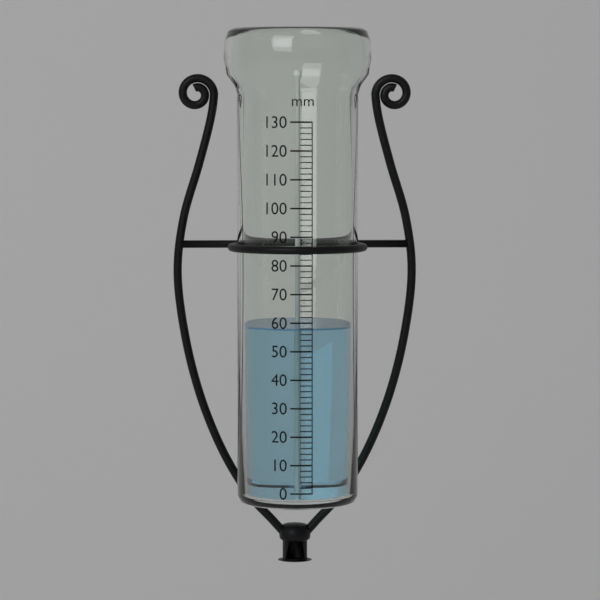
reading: 58 mm
